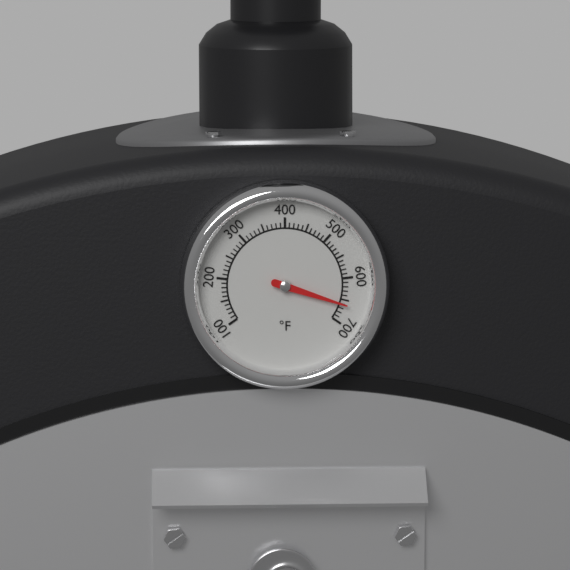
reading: 660 °F
